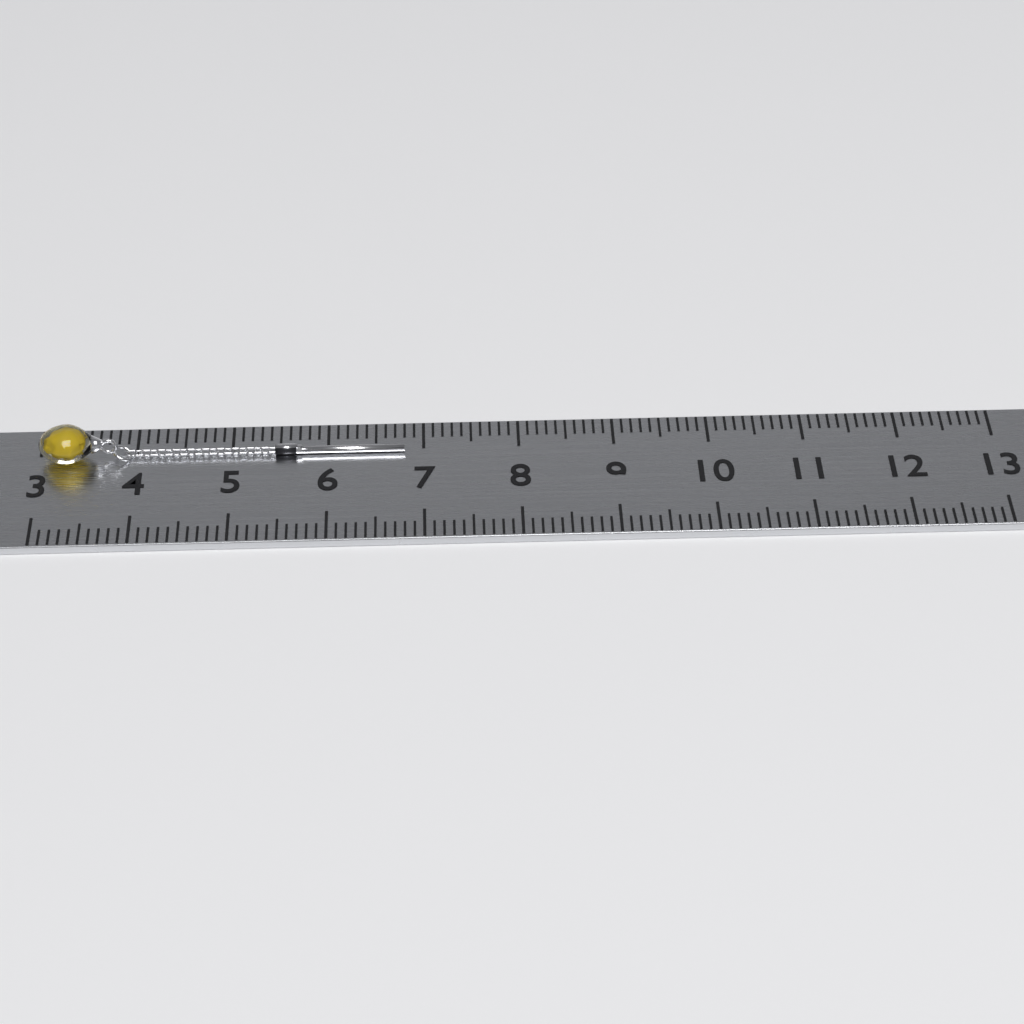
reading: 6.8 (no unit)
